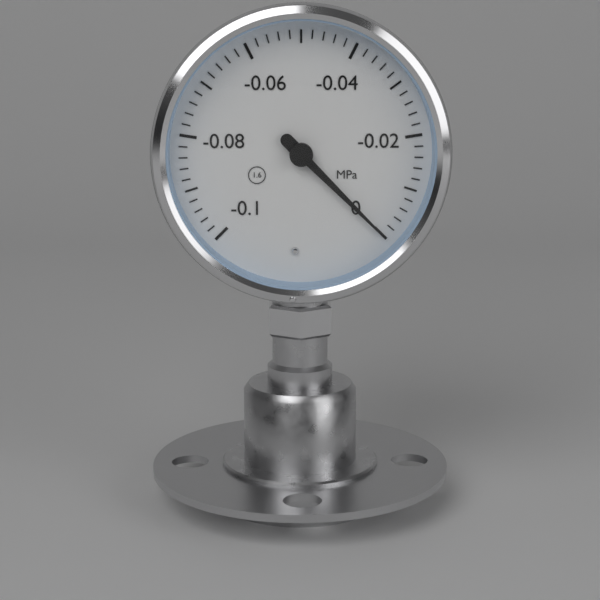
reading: 0.000 MPa
